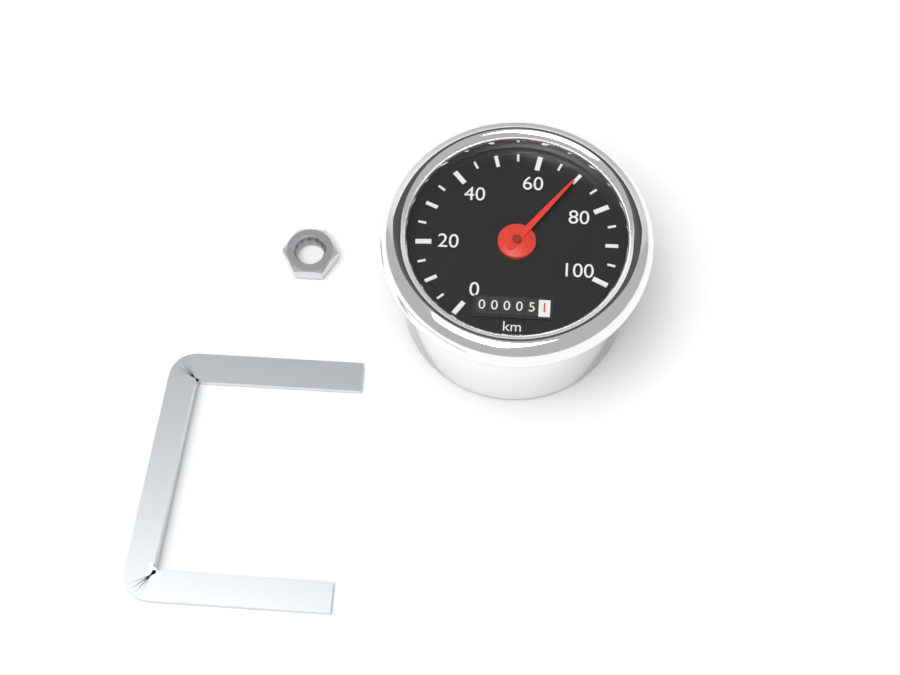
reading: 70 km/h
